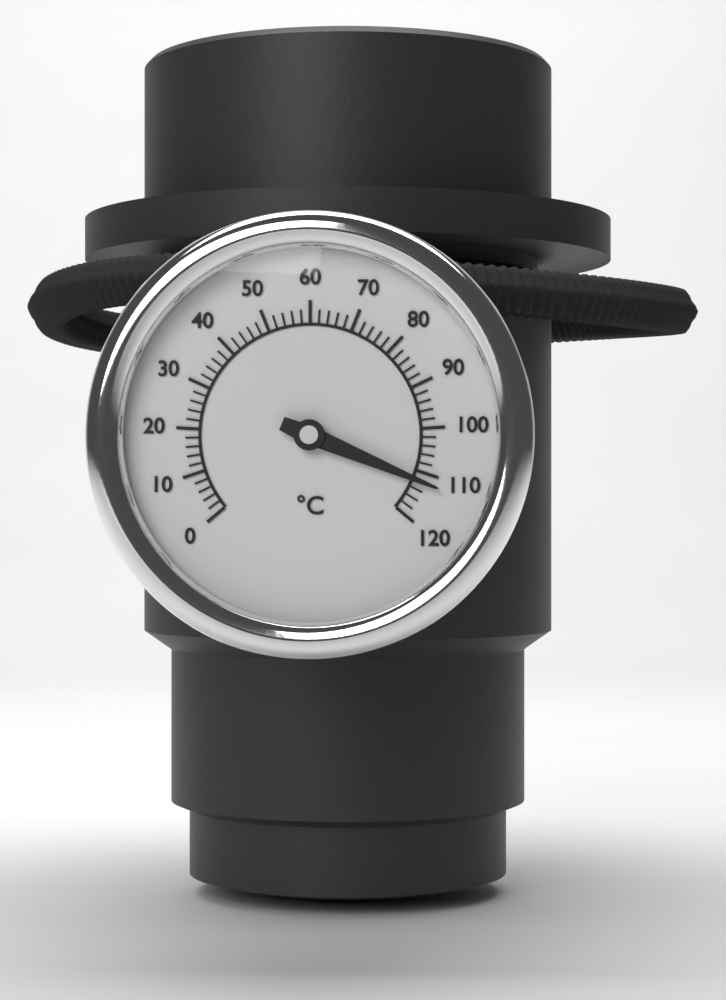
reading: 112 °C
